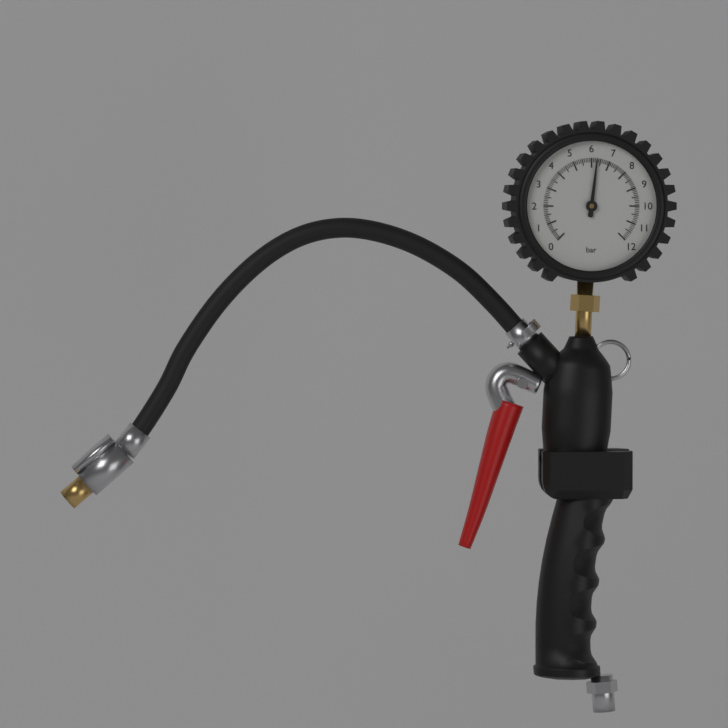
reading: 6.3 bar
